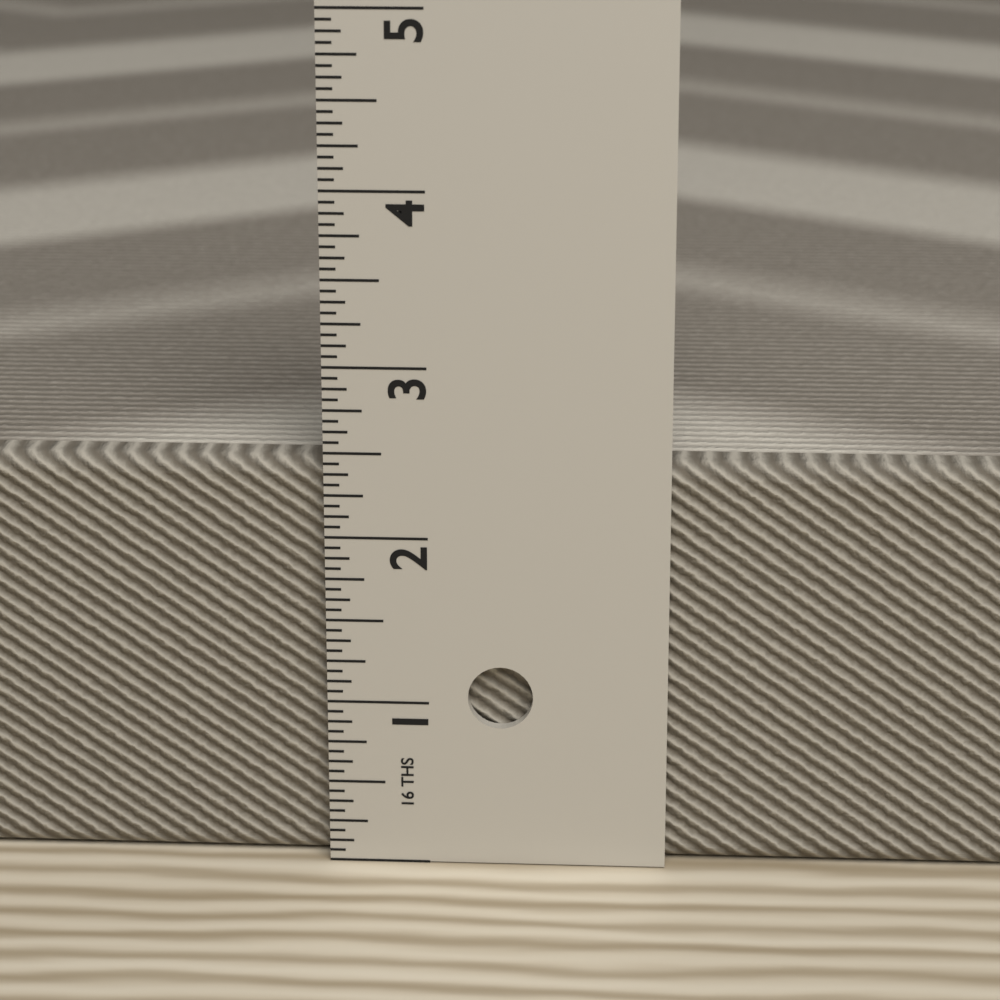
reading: 2.4375 in
